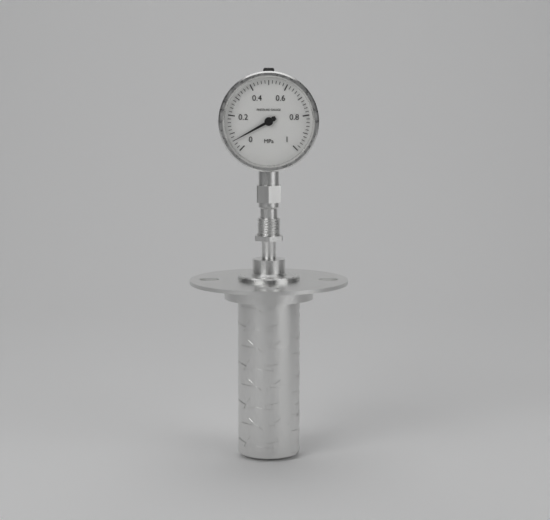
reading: 0.06 MPa
